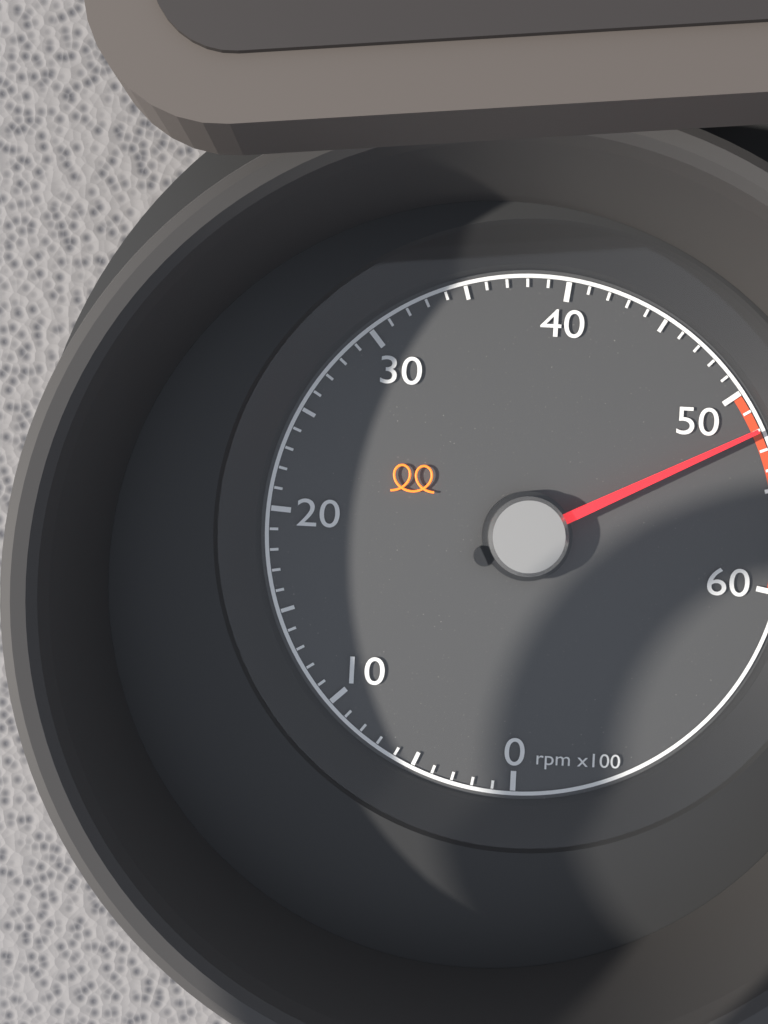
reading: 5200 rpm
